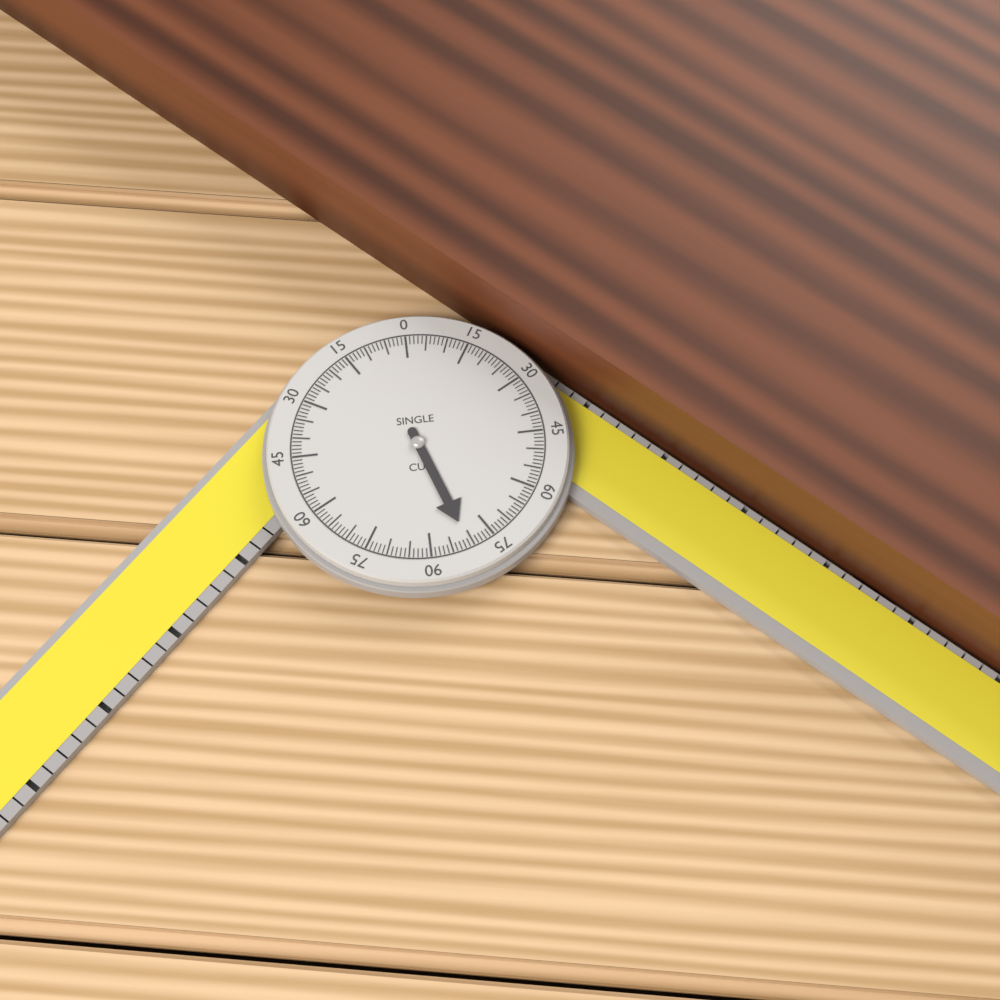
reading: 81 °
